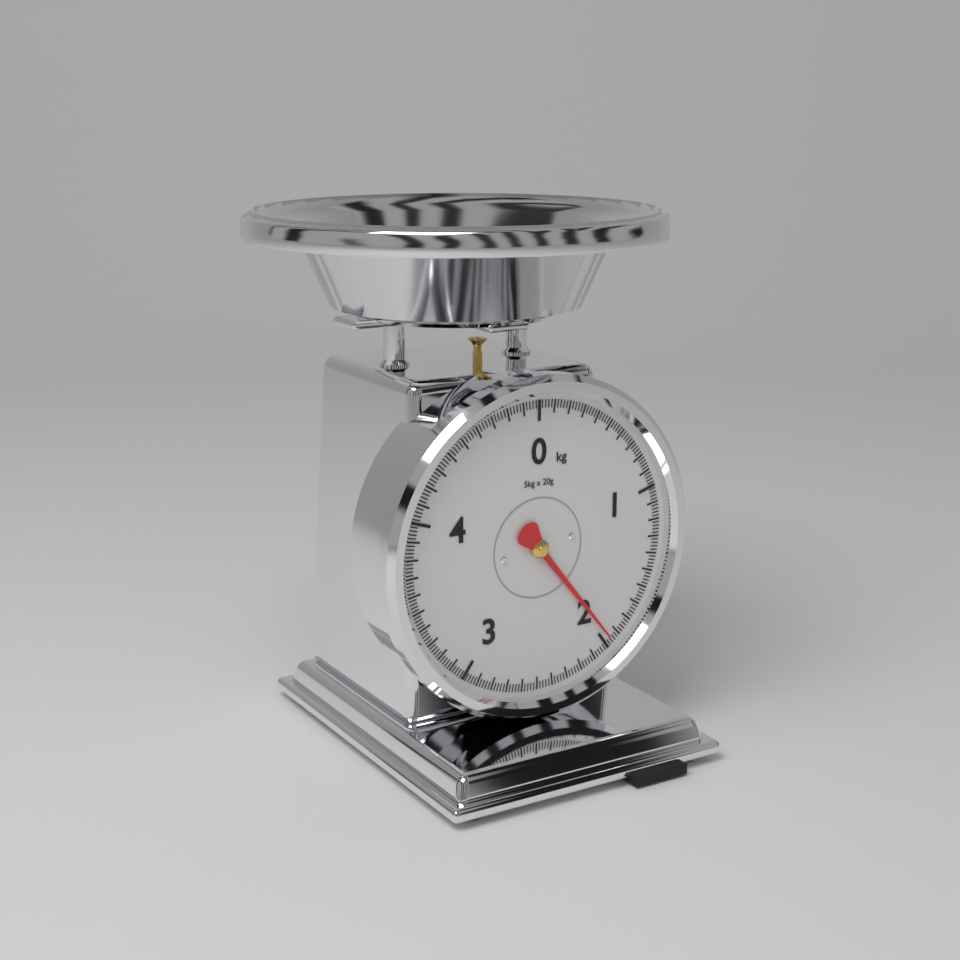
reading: 1.96 kg
